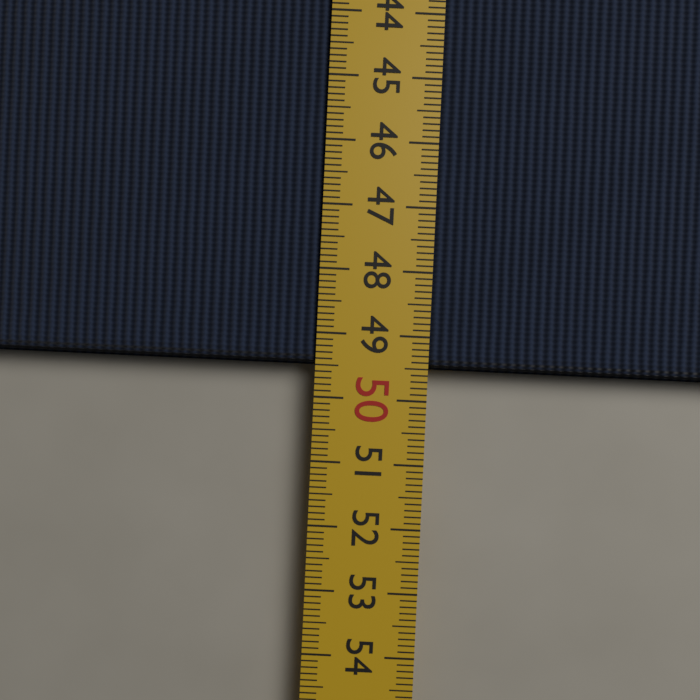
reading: 49.5 cm
